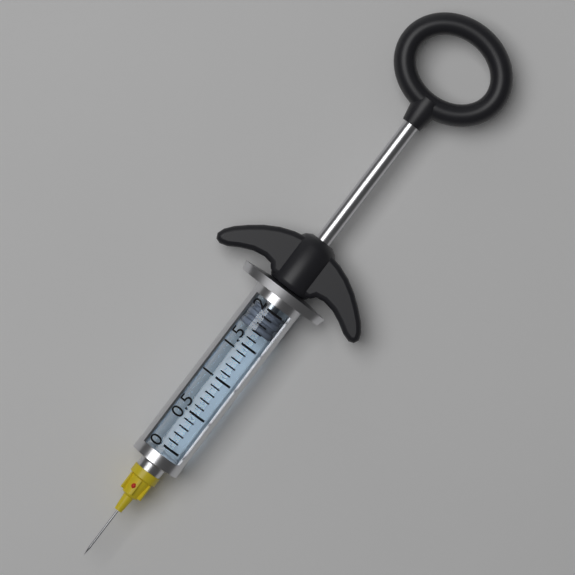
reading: 1.7 (no unit)
